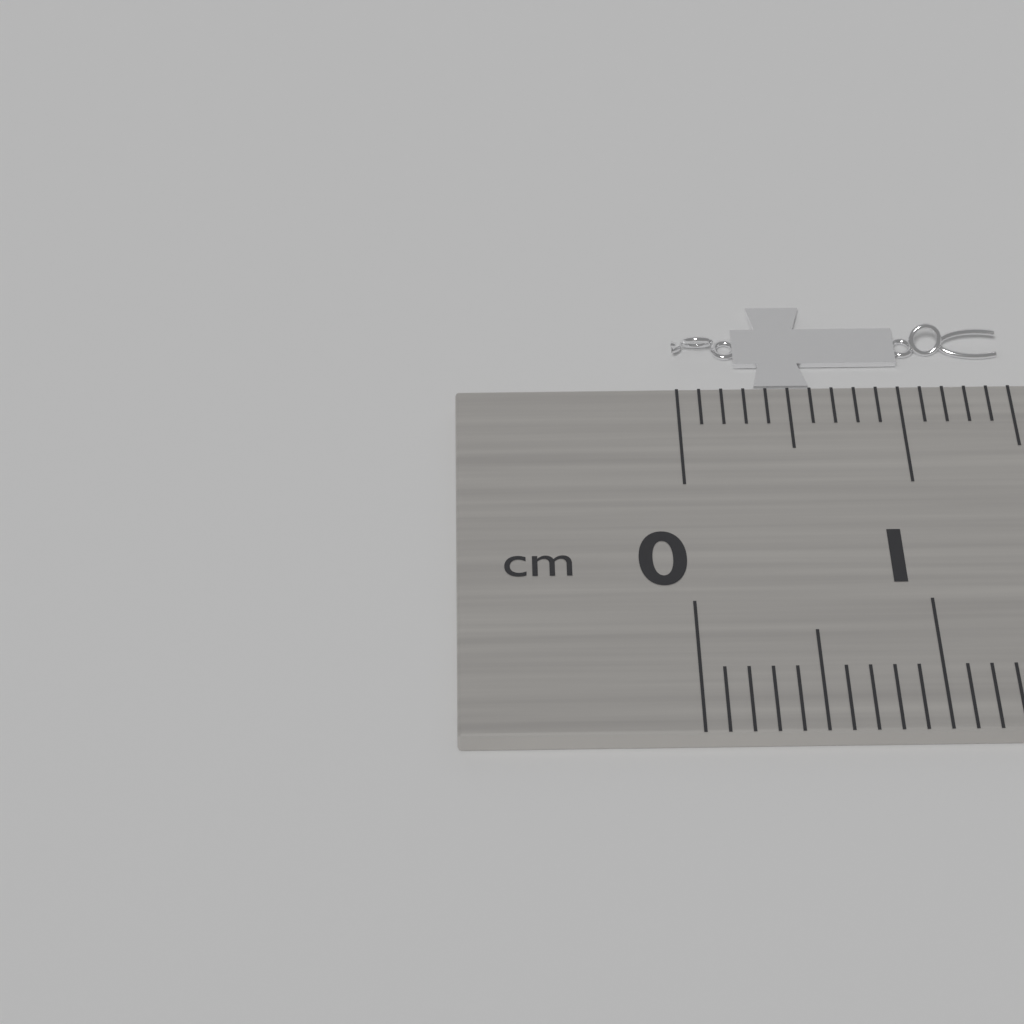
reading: 1.5 cm
